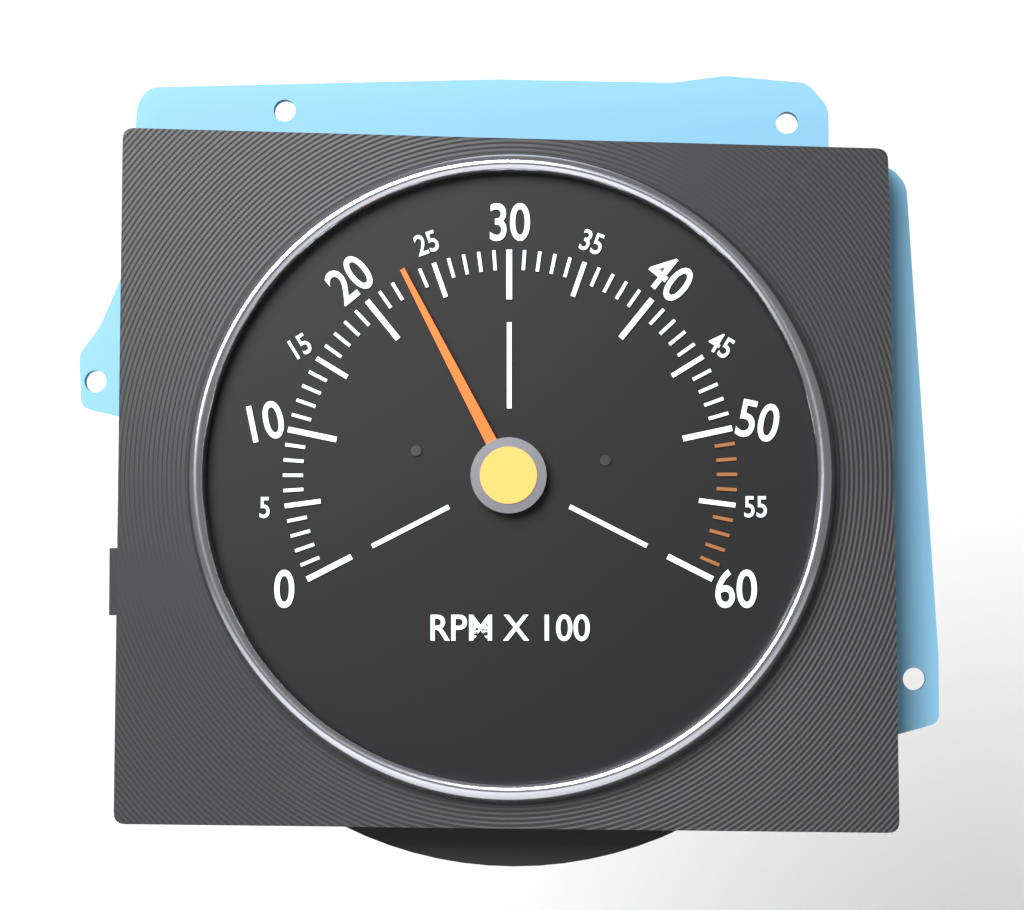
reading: 2300 RPM
